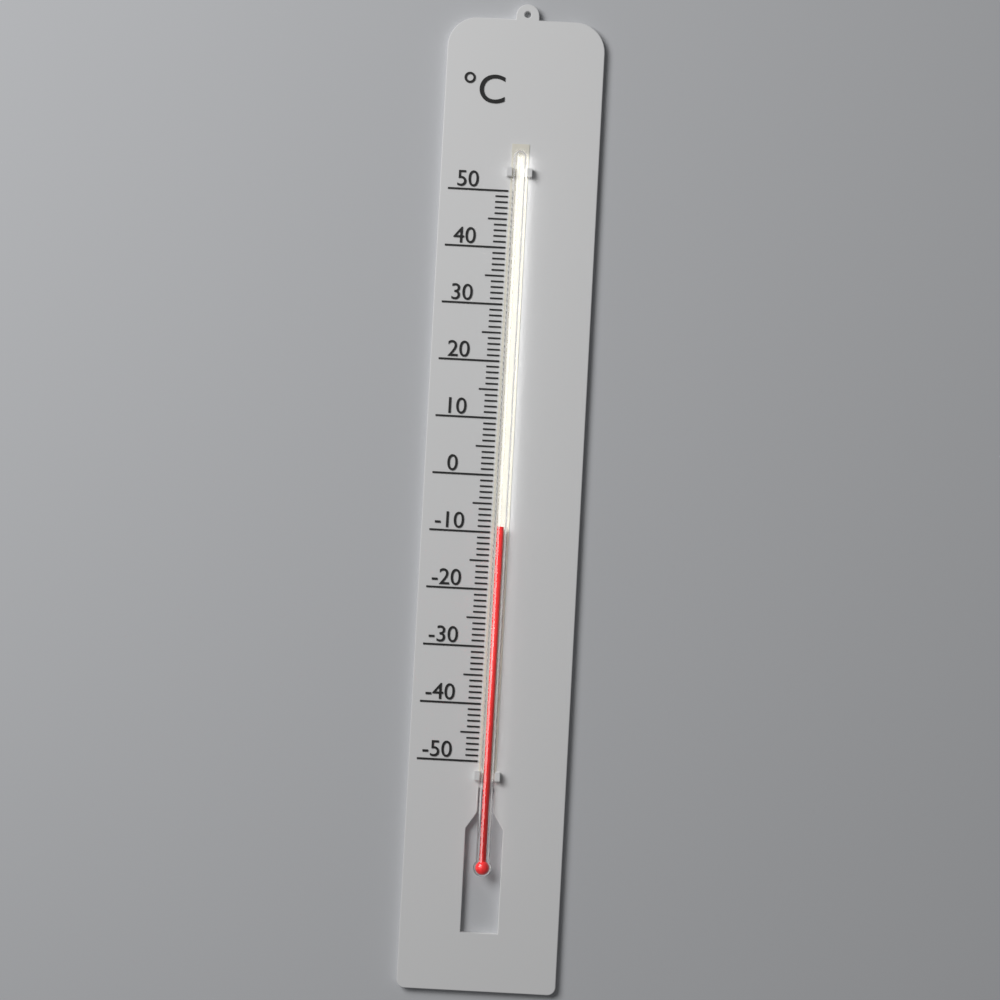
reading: -9 °C
